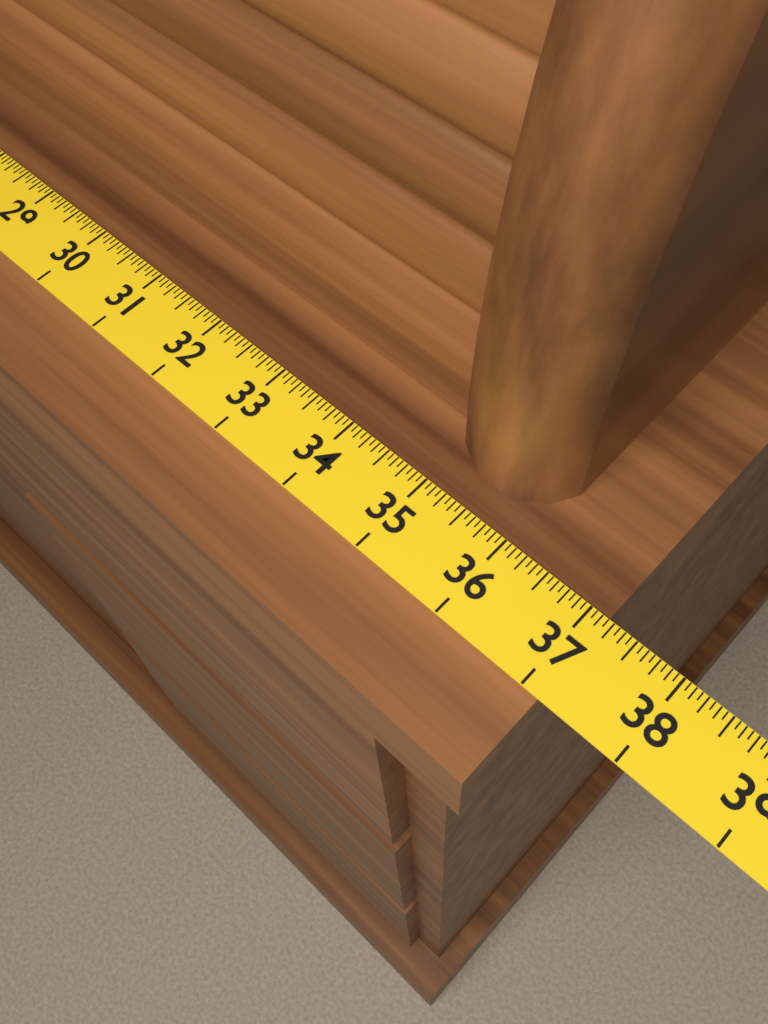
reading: 37.1875 (no unit)
